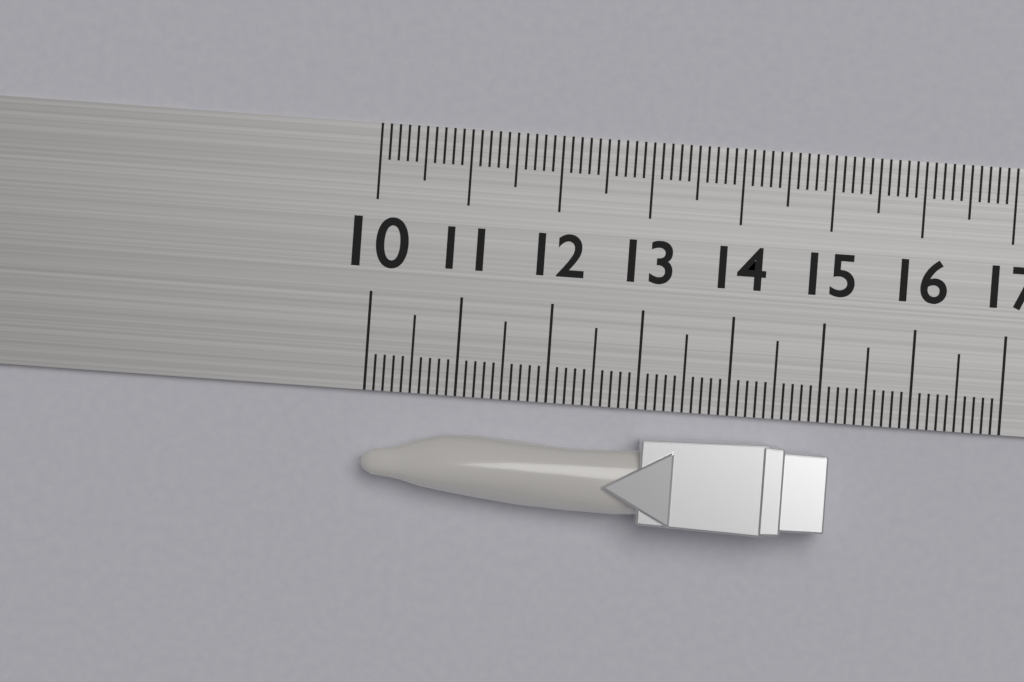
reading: 15.1 (no unit)
